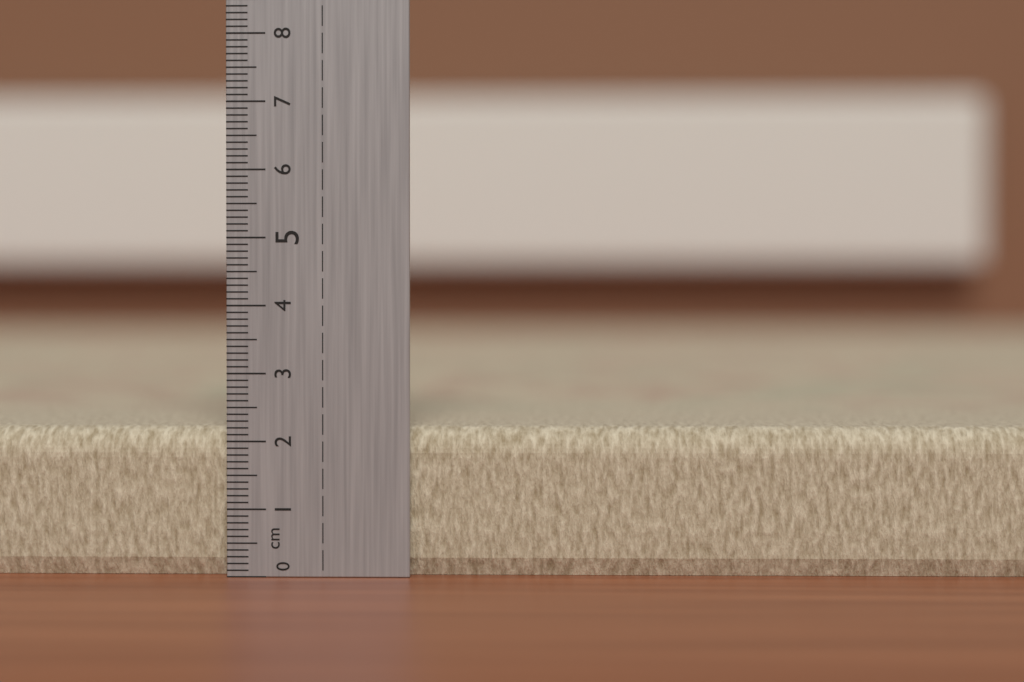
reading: 2.2 cm
